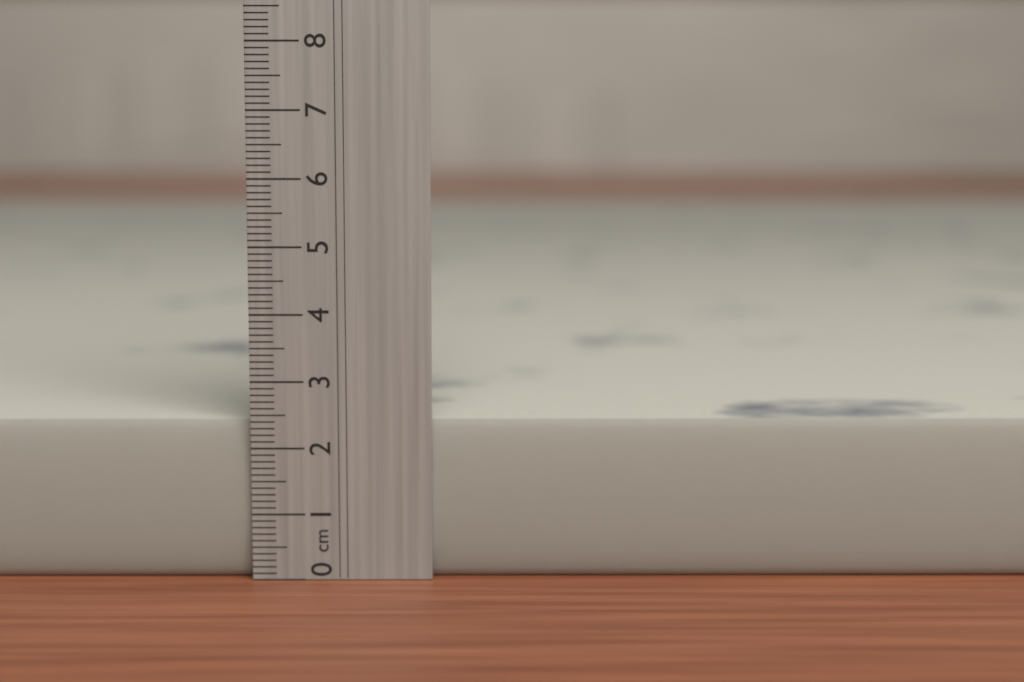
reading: 2.4 cm
